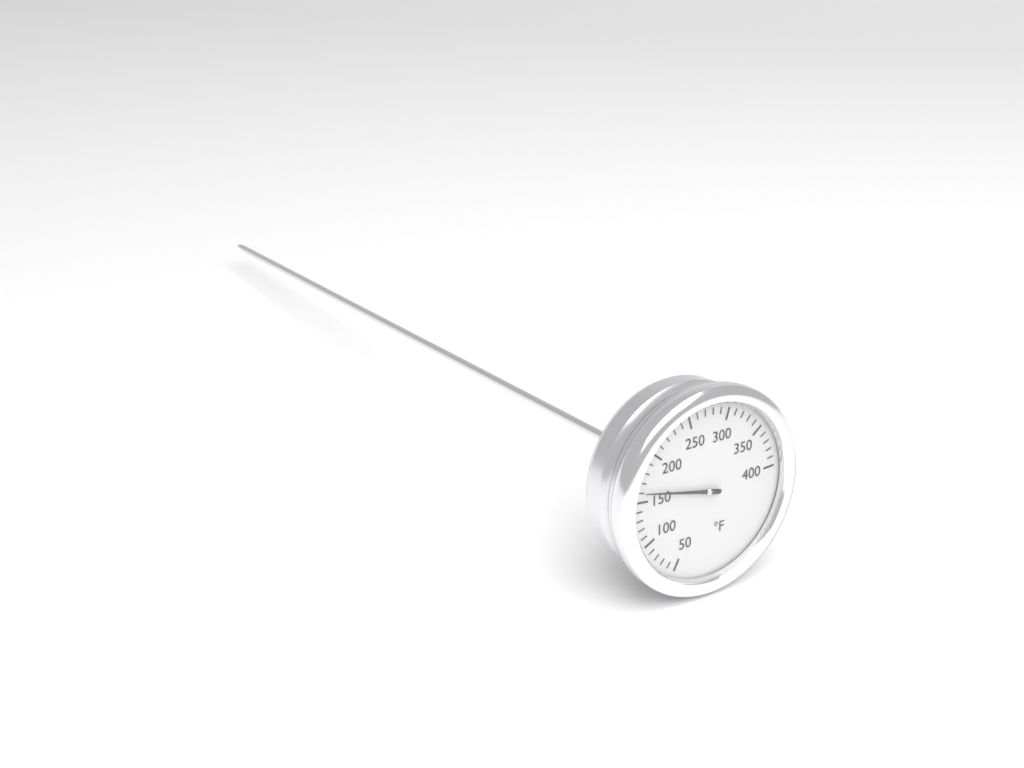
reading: 160 °F
